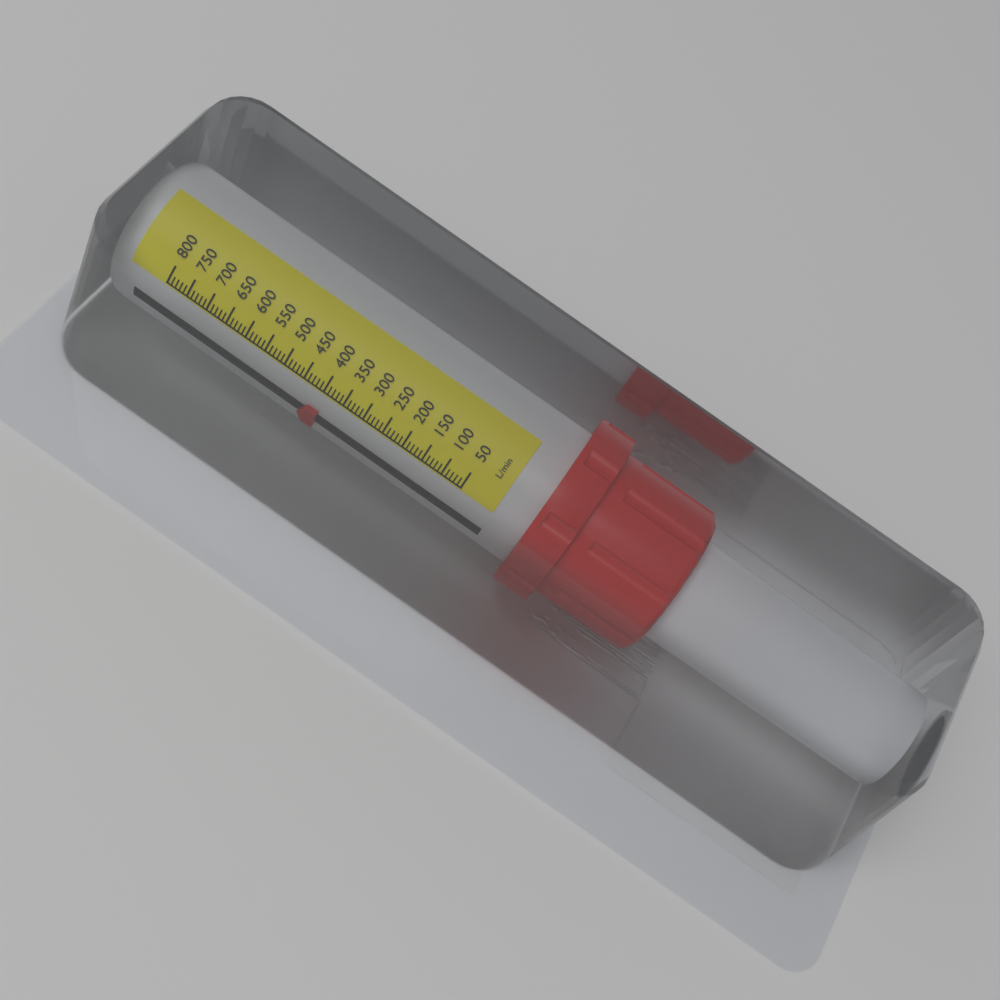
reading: 390 L/min
